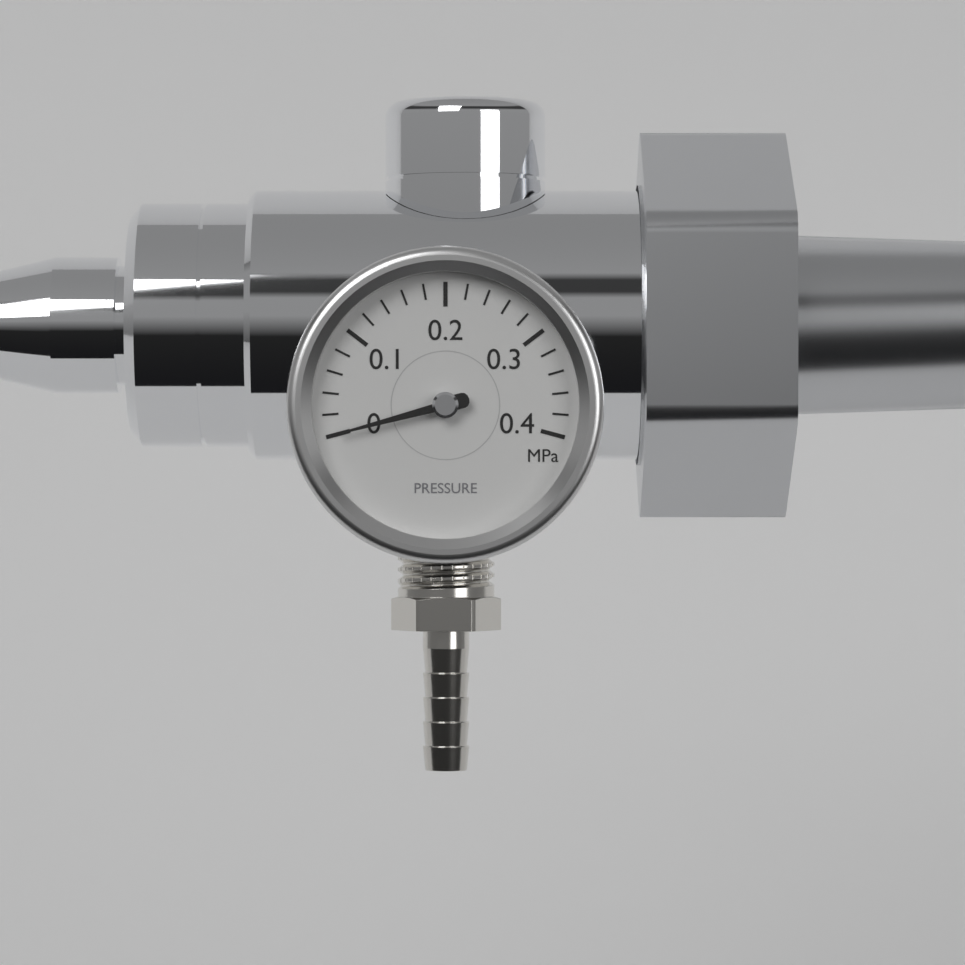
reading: 0.00 MPa
